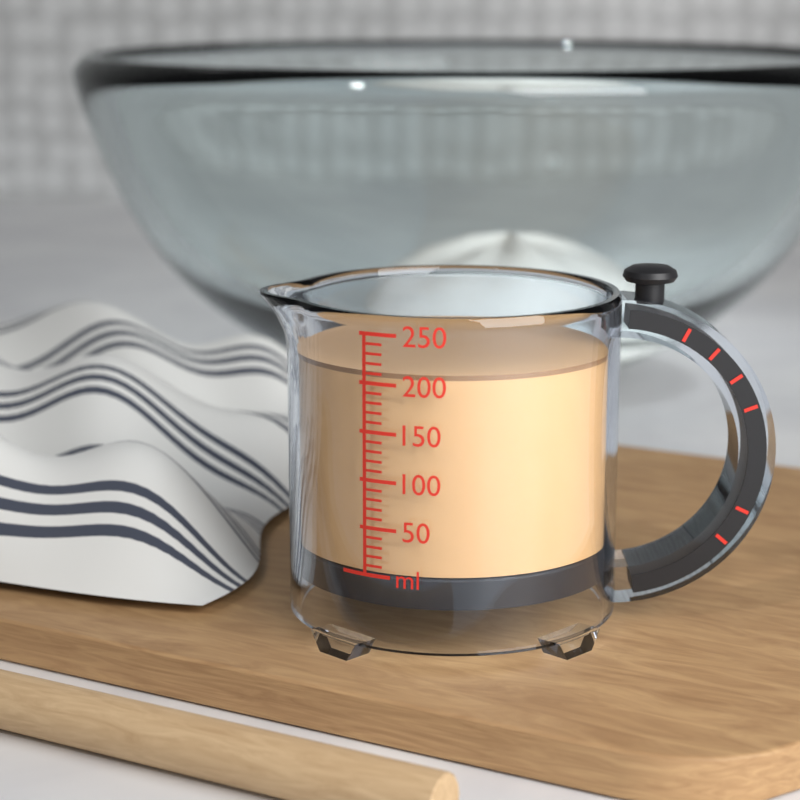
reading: 210 ml
